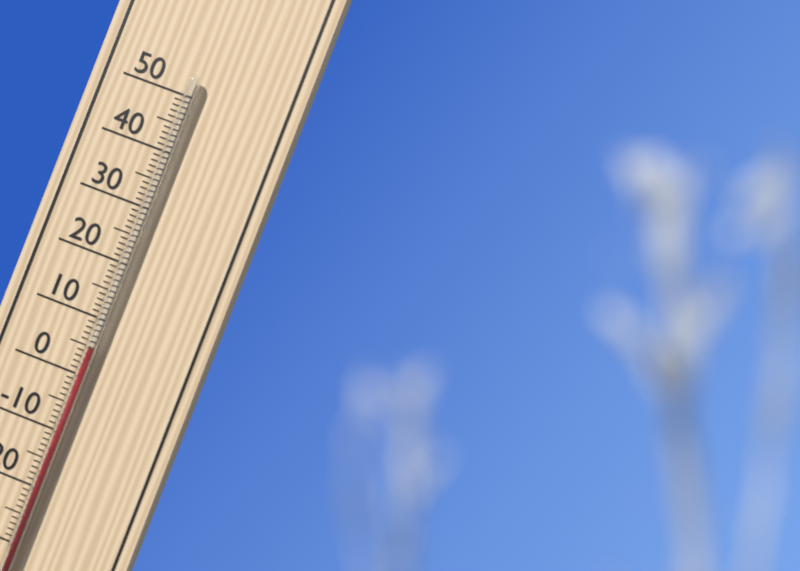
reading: 5 °C
